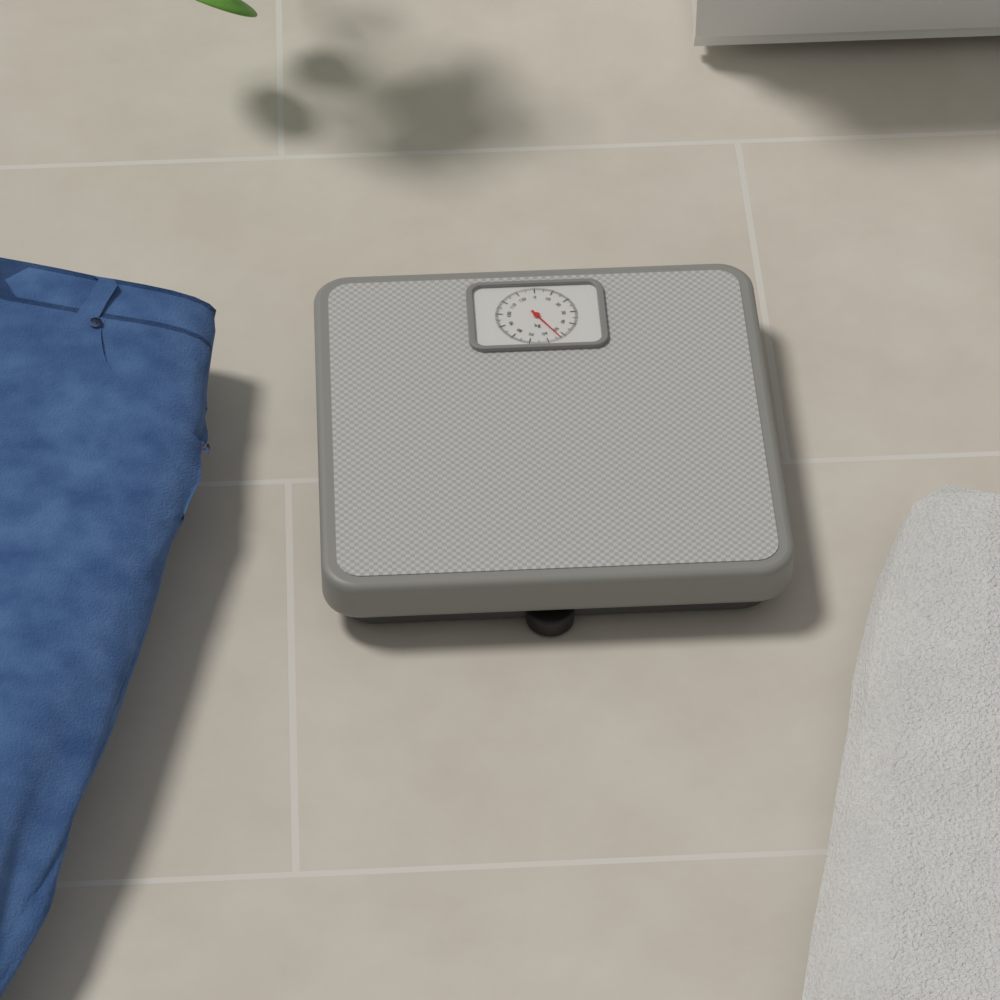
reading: 53 kg
